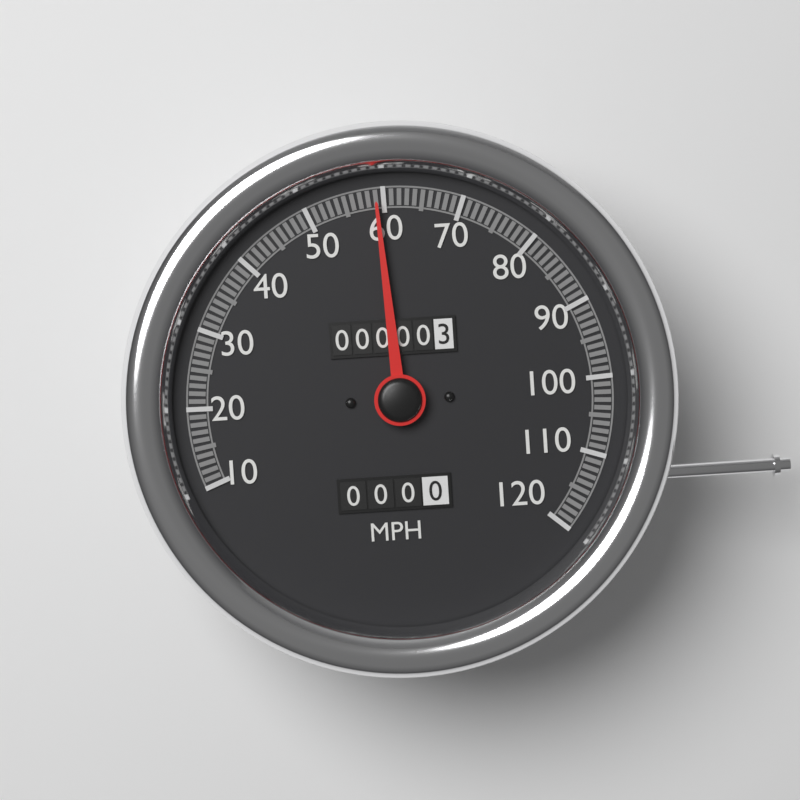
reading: 59 MPH
